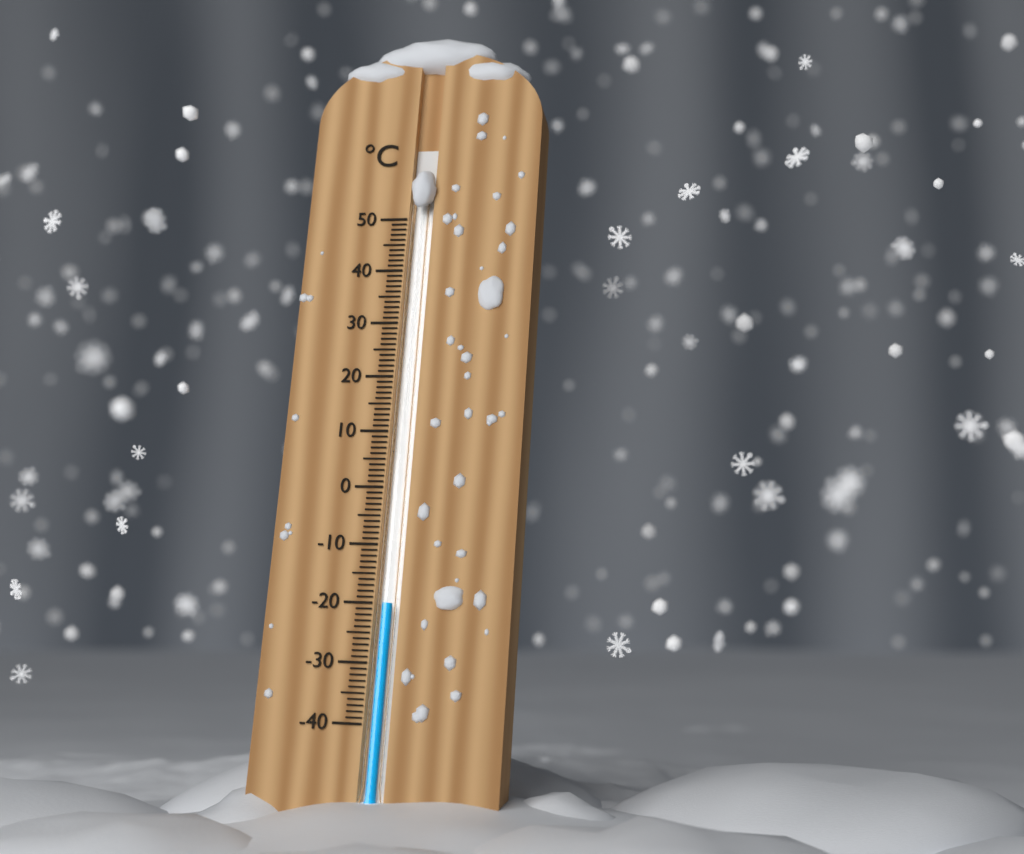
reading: -20 °C
